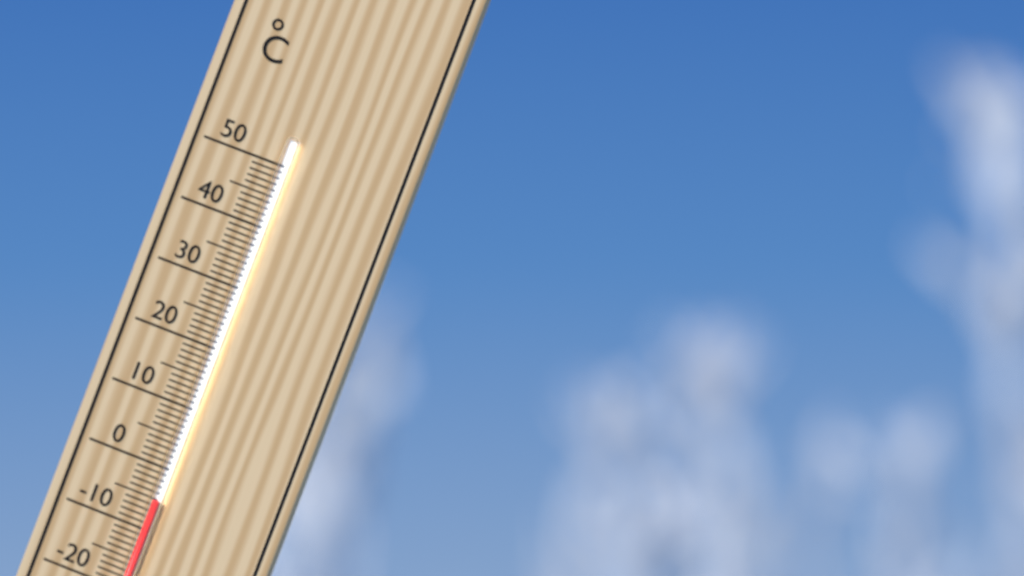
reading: -5 °C
